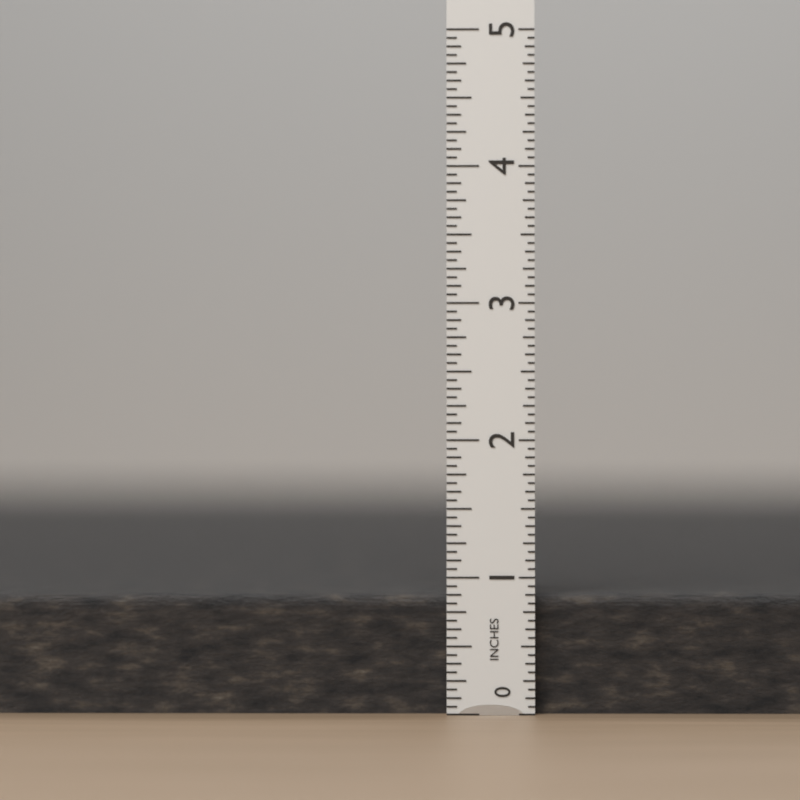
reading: 0.8750 in
